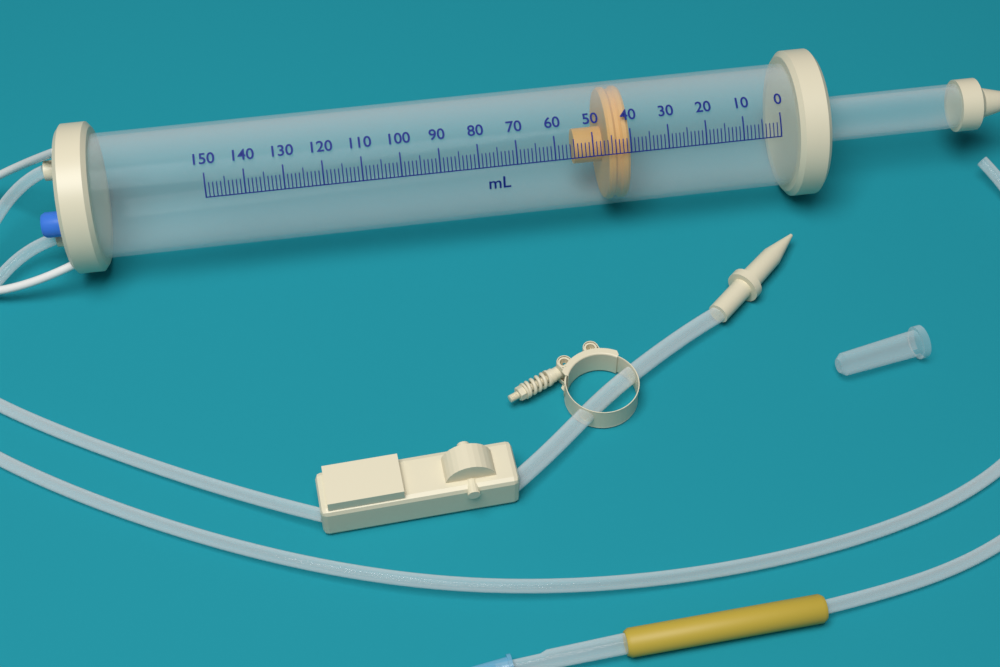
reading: 40 ml
